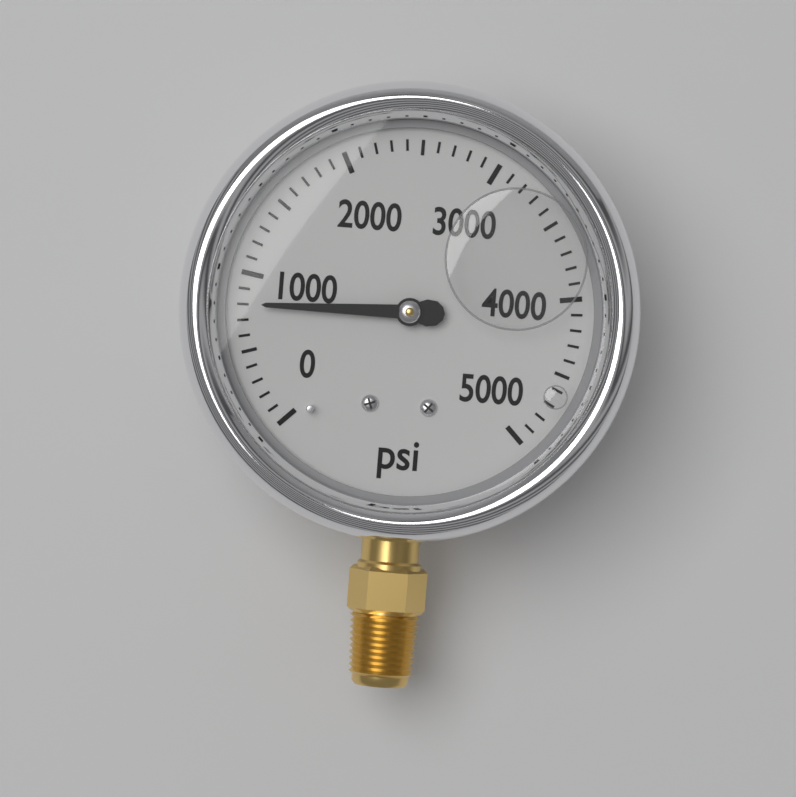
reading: 800 psi
